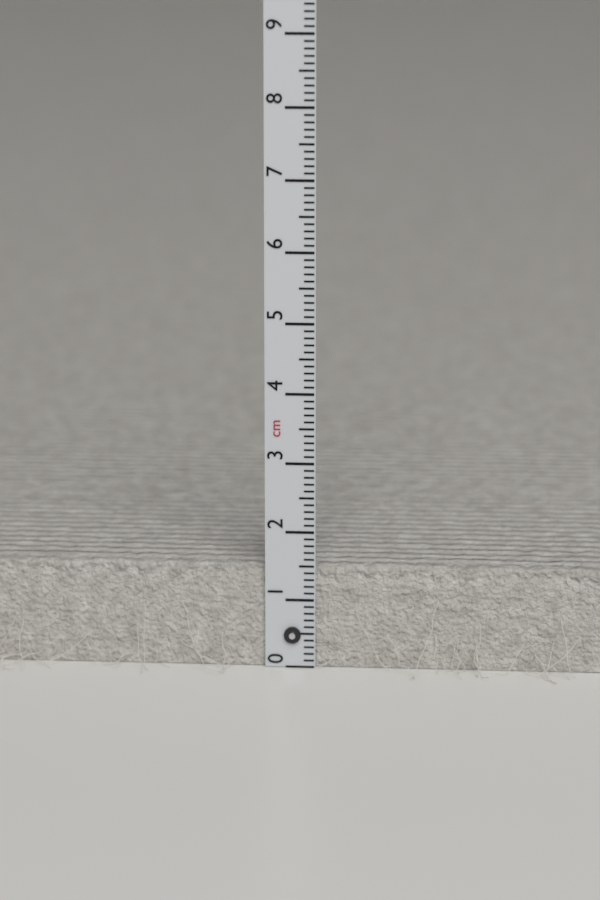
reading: 1.5 cm
